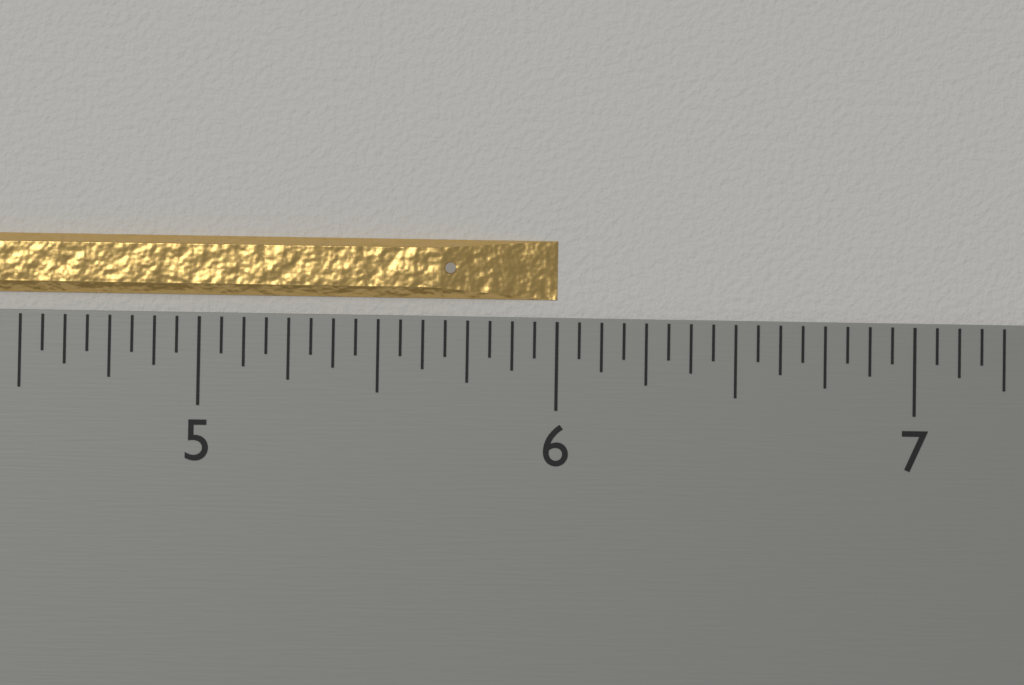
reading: 6.0000 inch
